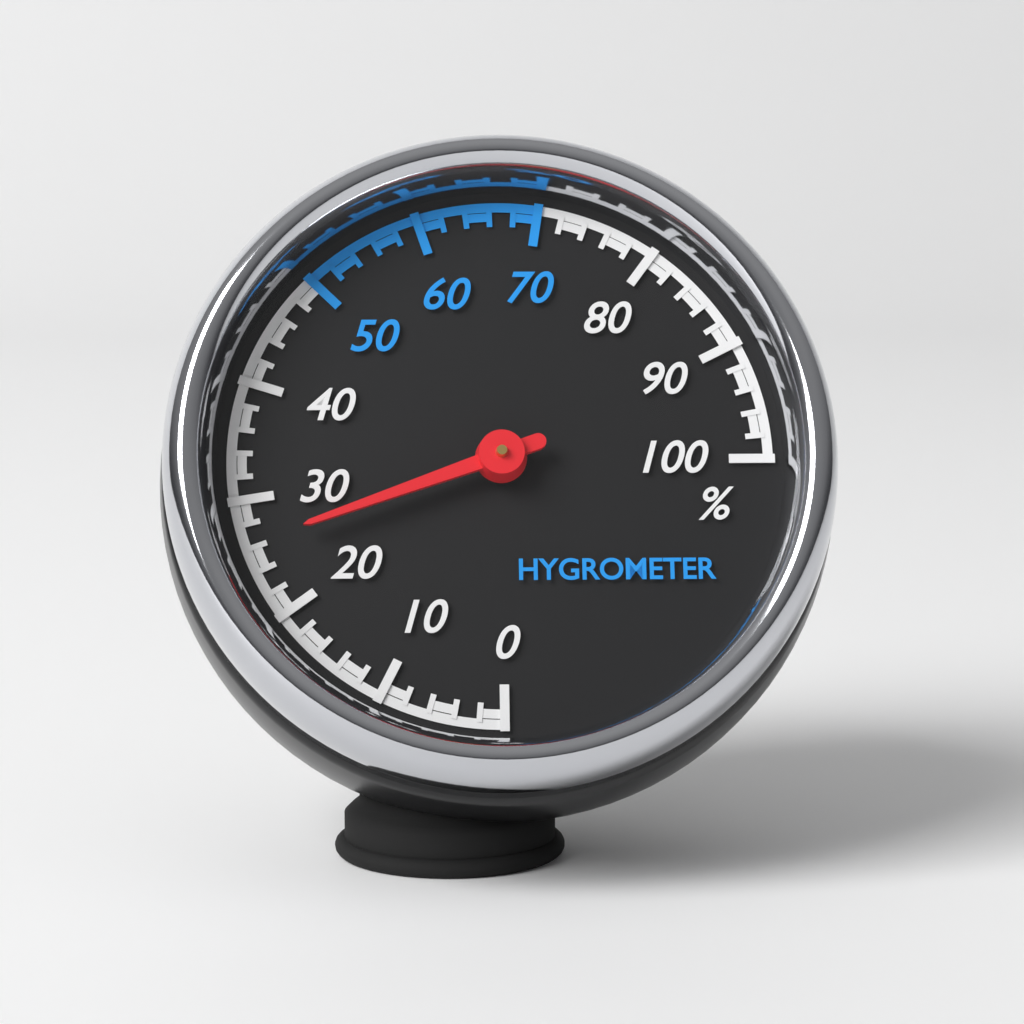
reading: 26 %
